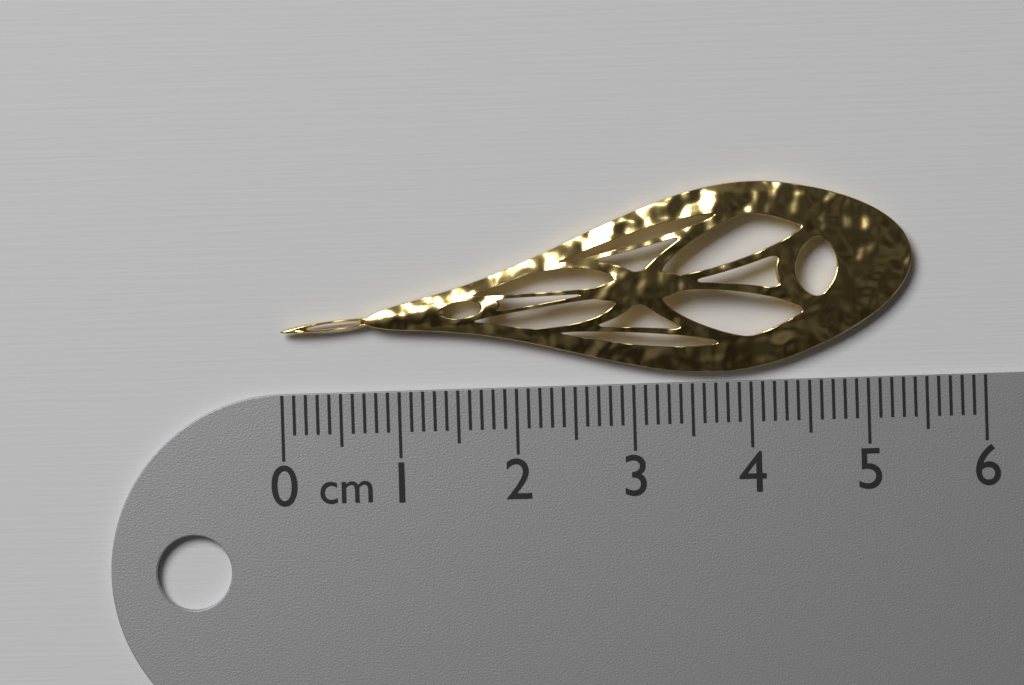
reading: 5.4 cm
